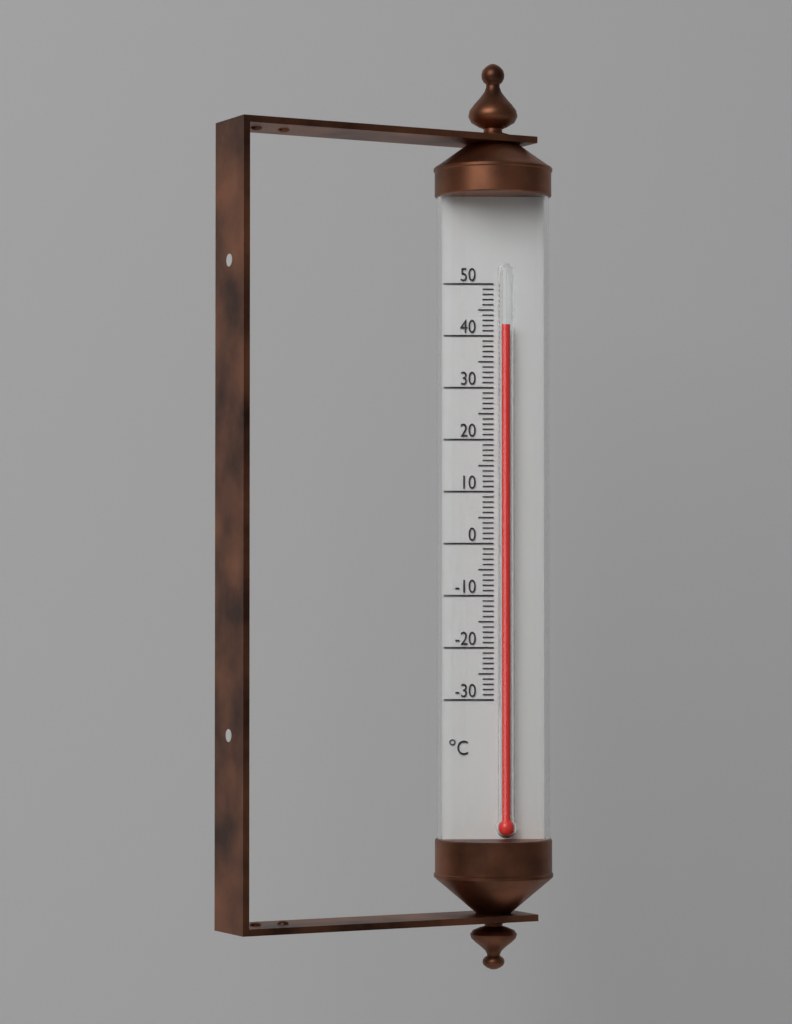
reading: 42 °C
